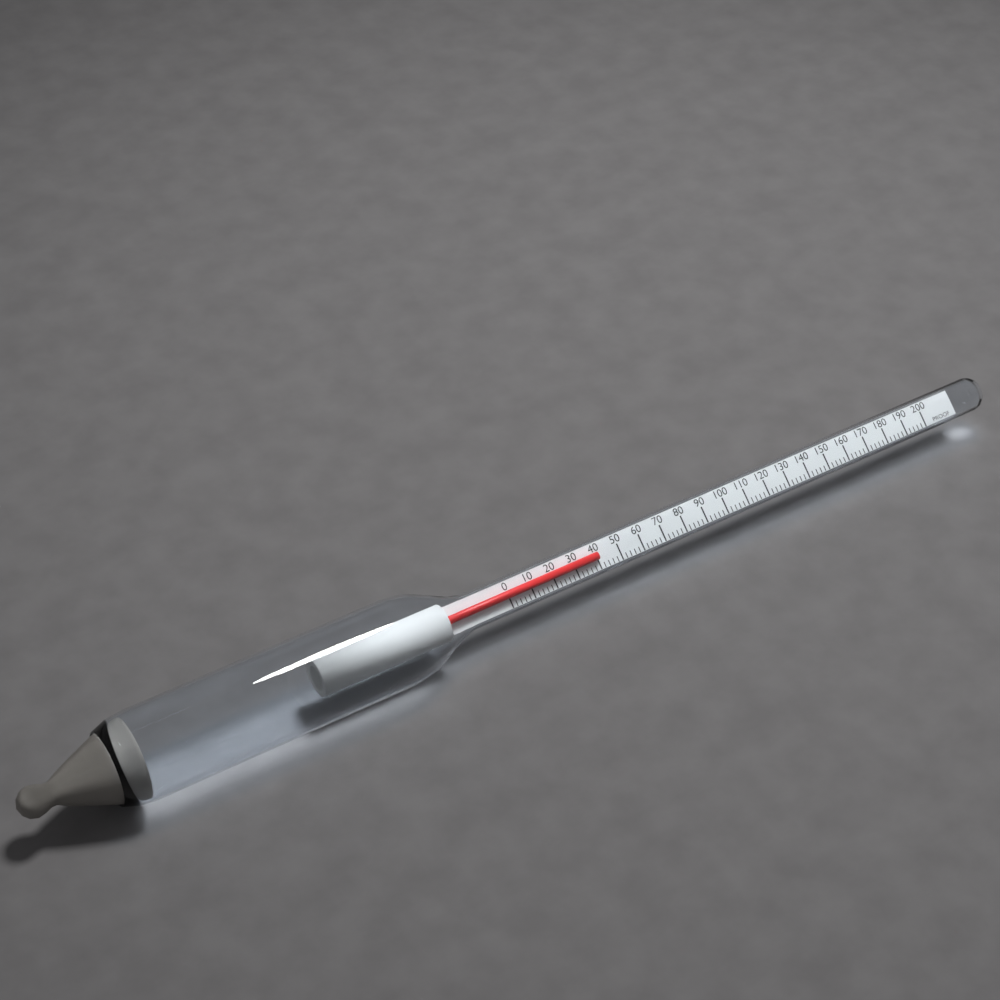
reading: 40 proof
